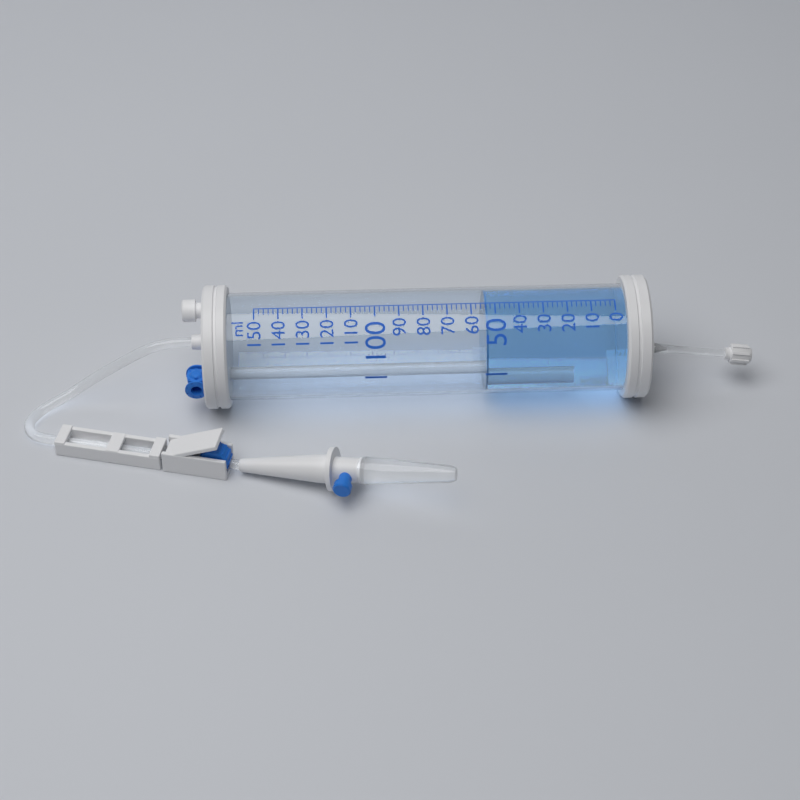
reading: 54 ml
